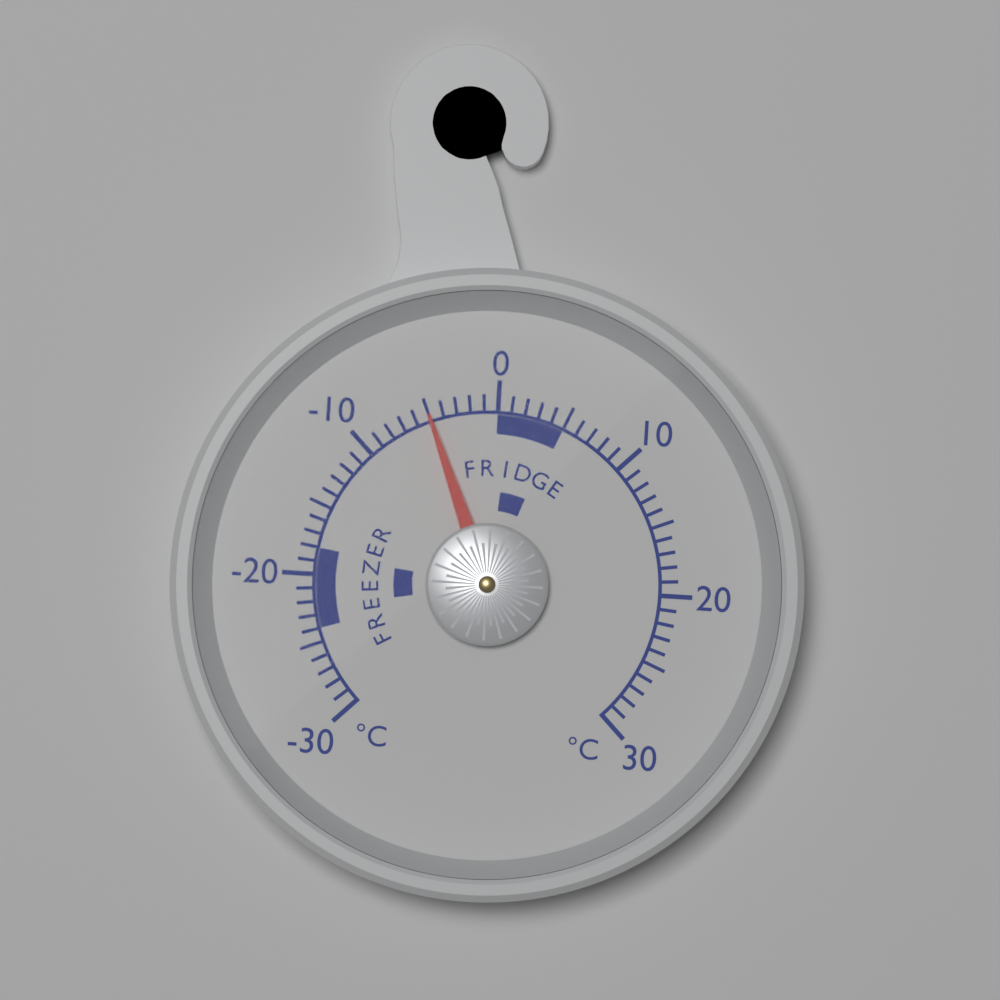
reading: -5 °C
